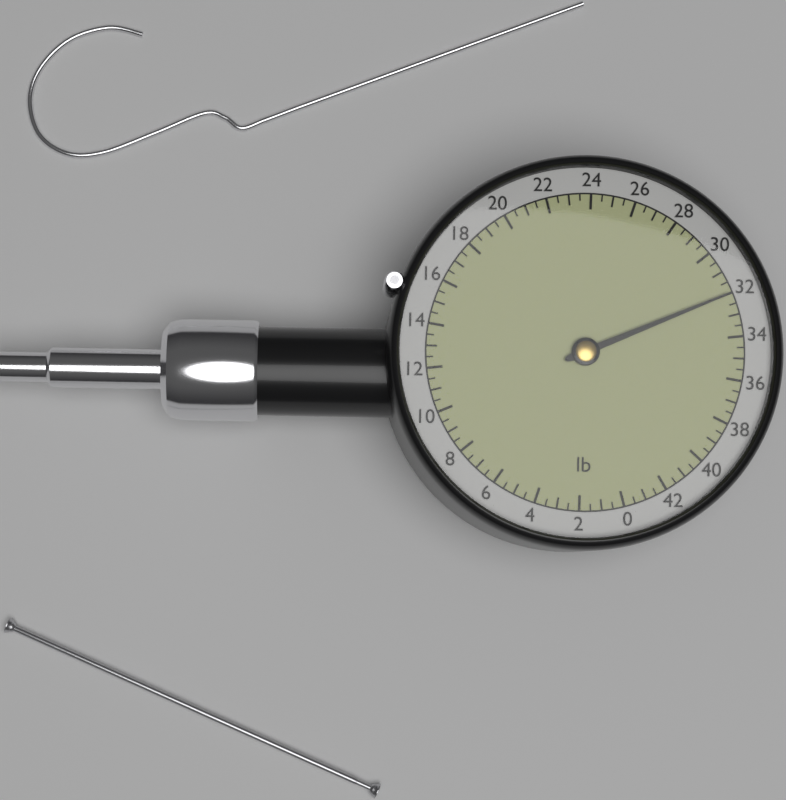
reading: 32.0 lb
